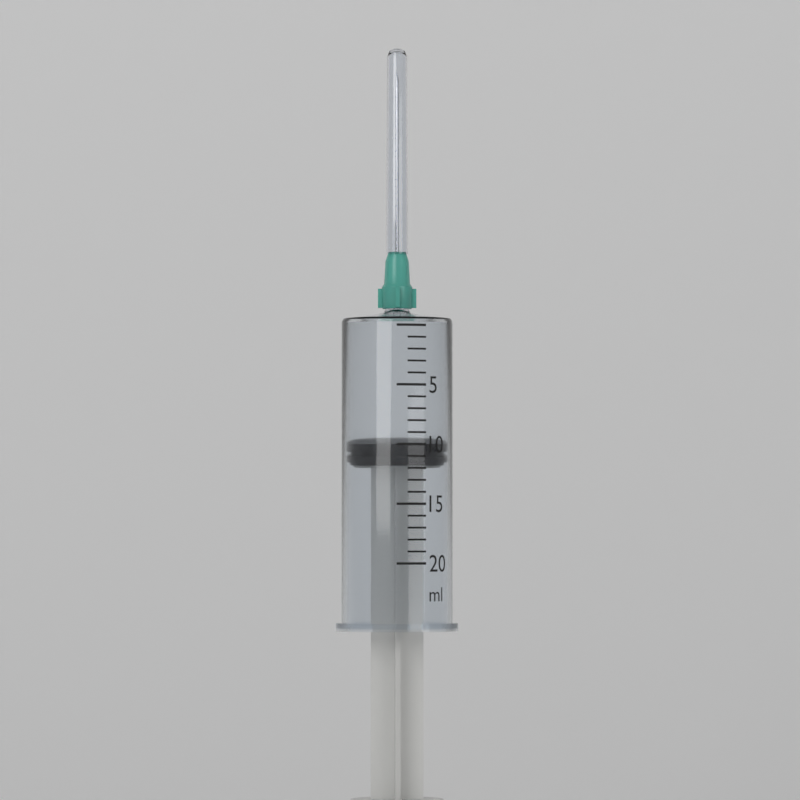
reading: 10 ml
